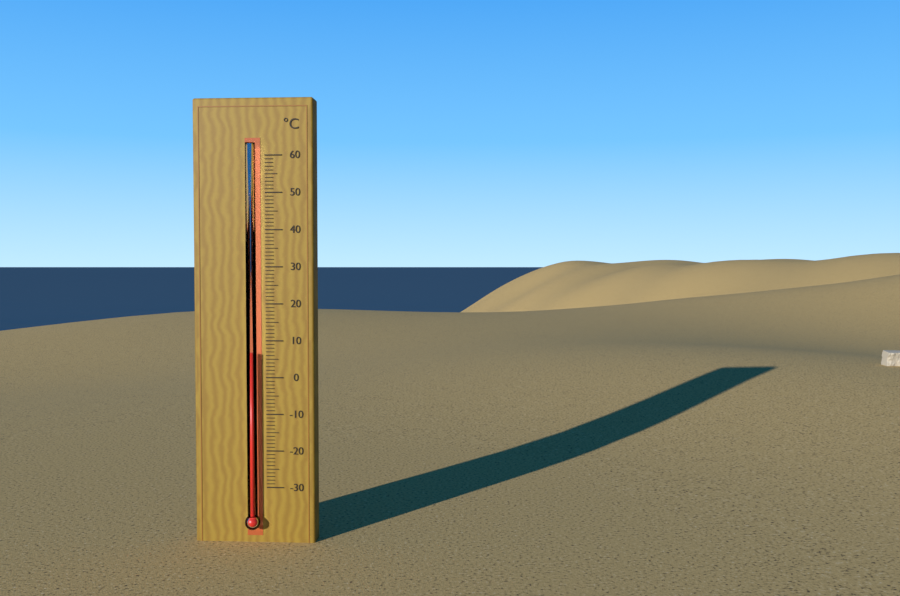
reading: 7 °C
